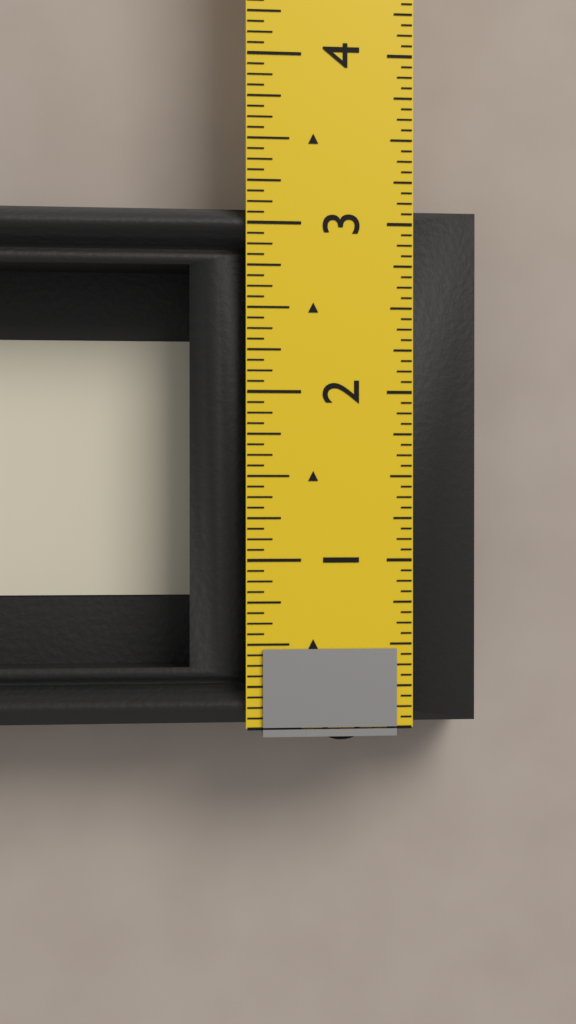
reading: 3.1250 in
